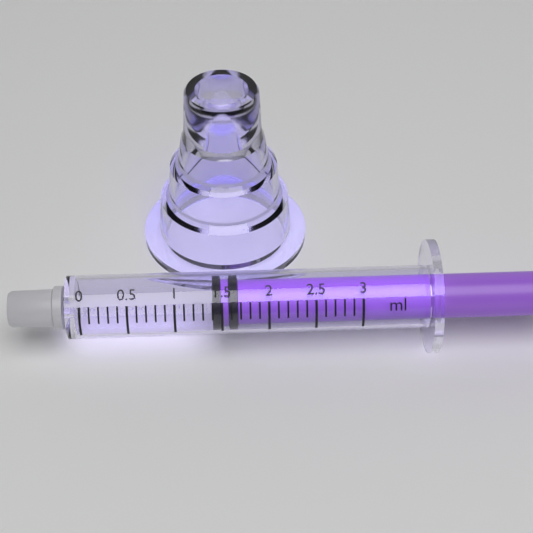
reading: 1.4 ml
